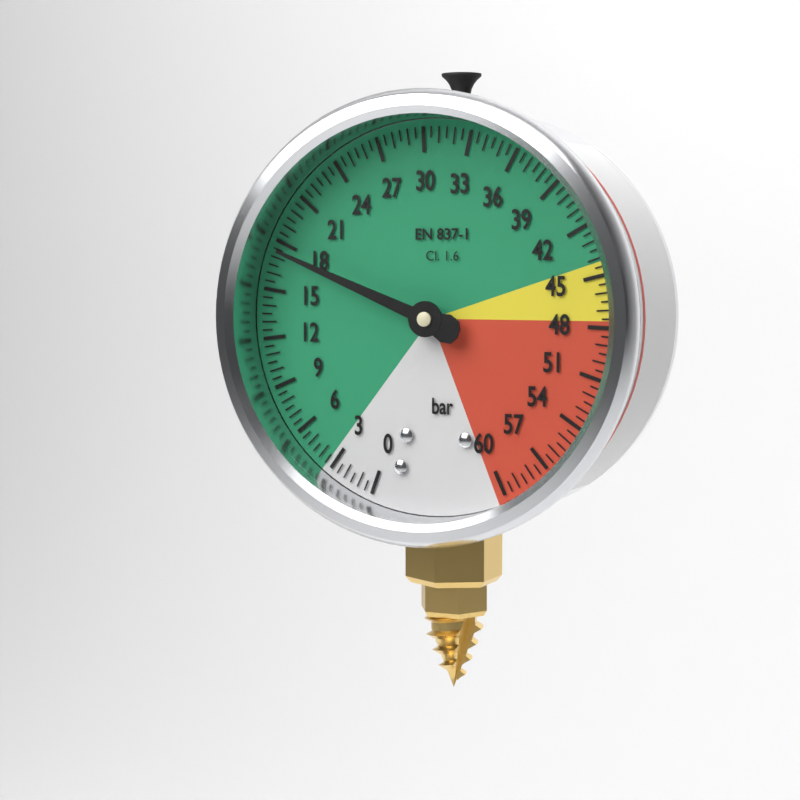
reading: 17.5 bar
